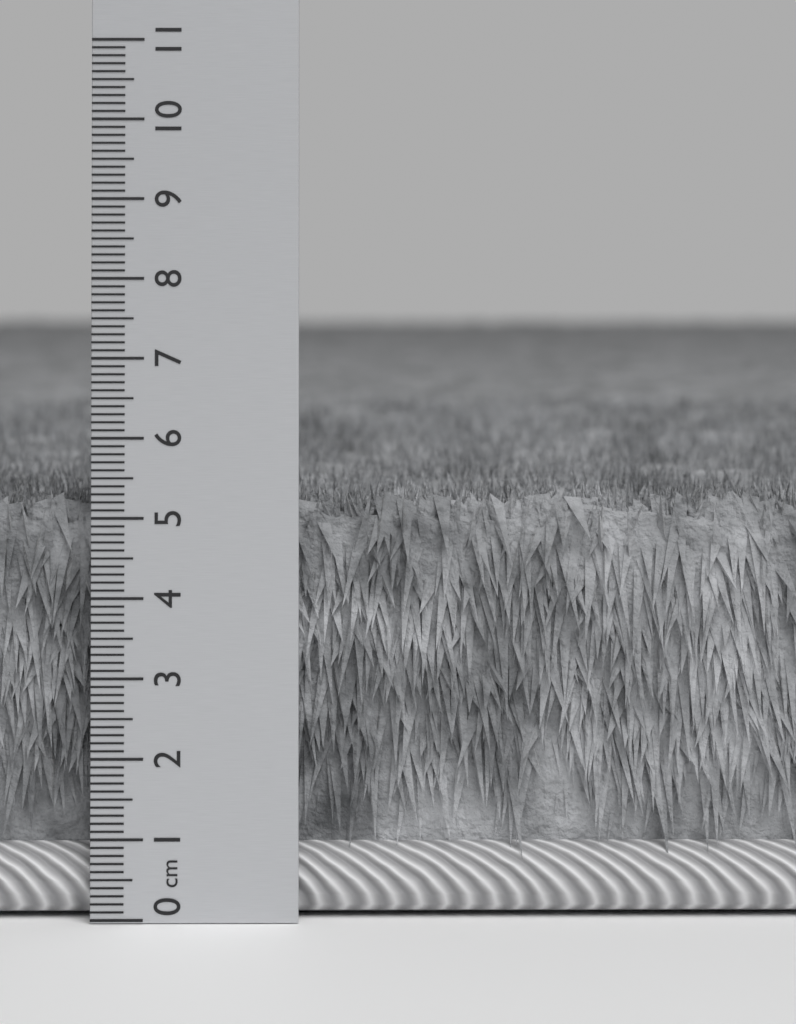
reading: 5.4 cm
